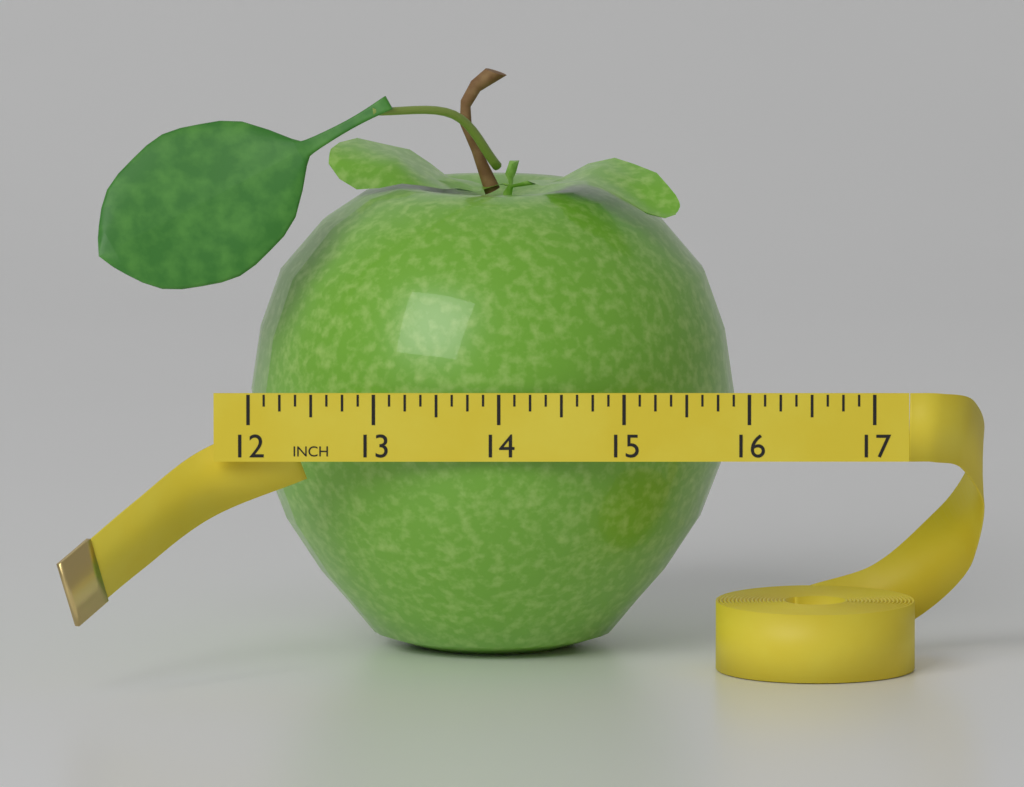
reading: 15.900 inch
